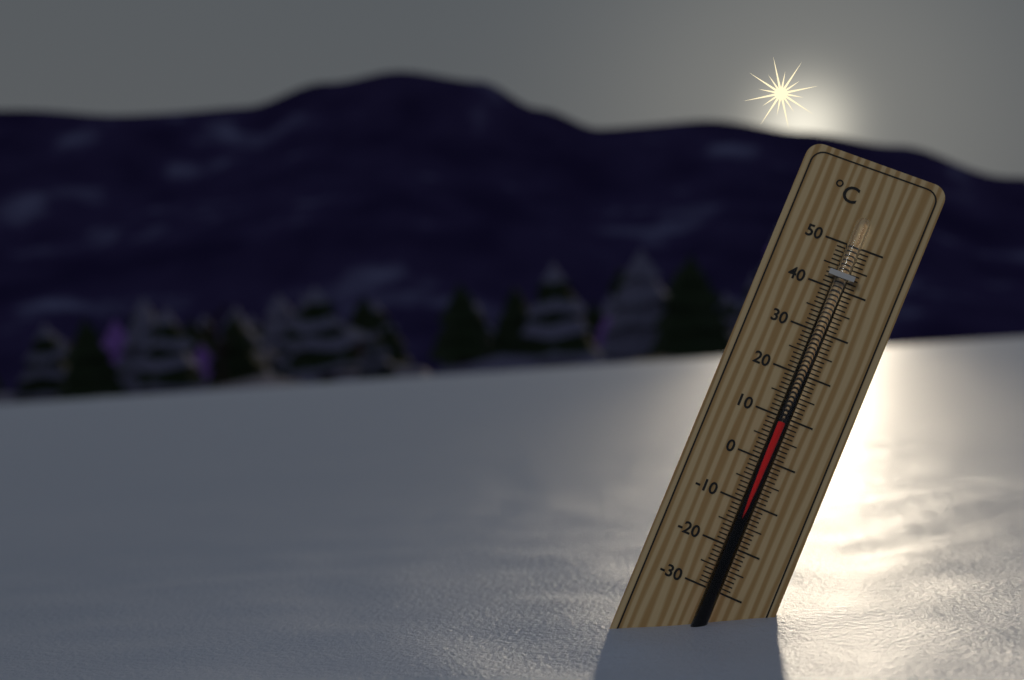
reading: 9 °C
